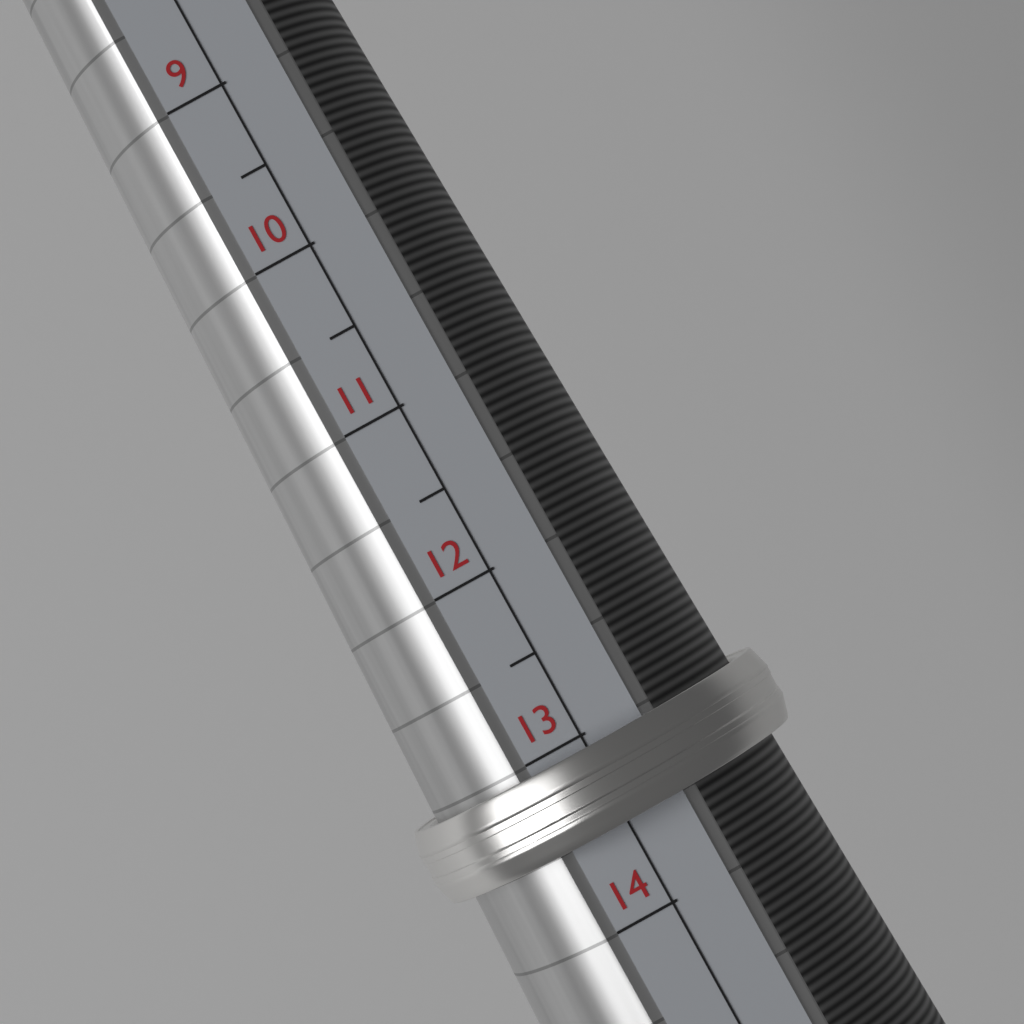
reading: 13.5 (no unit)
